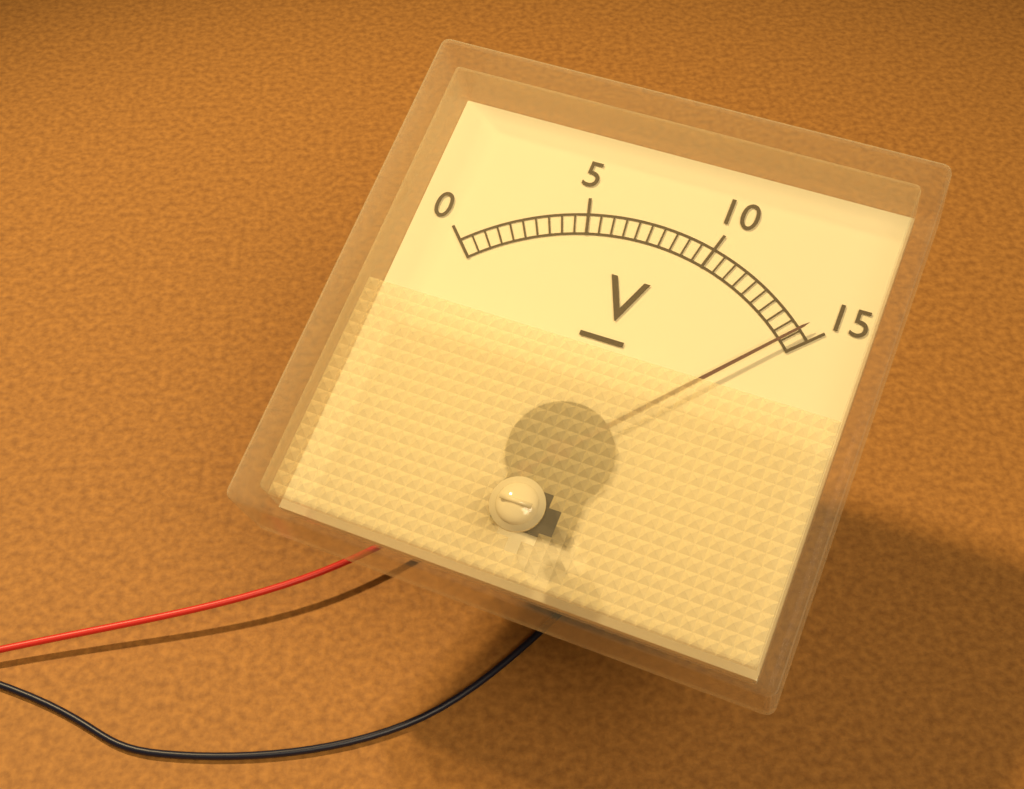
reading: 14.5 V
